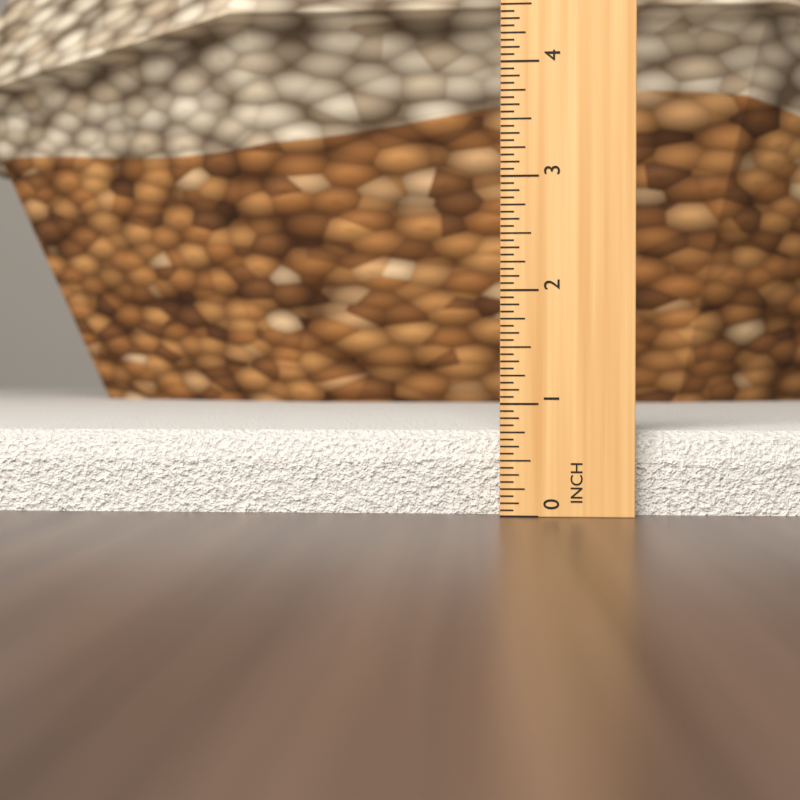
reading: 0.7500 in
